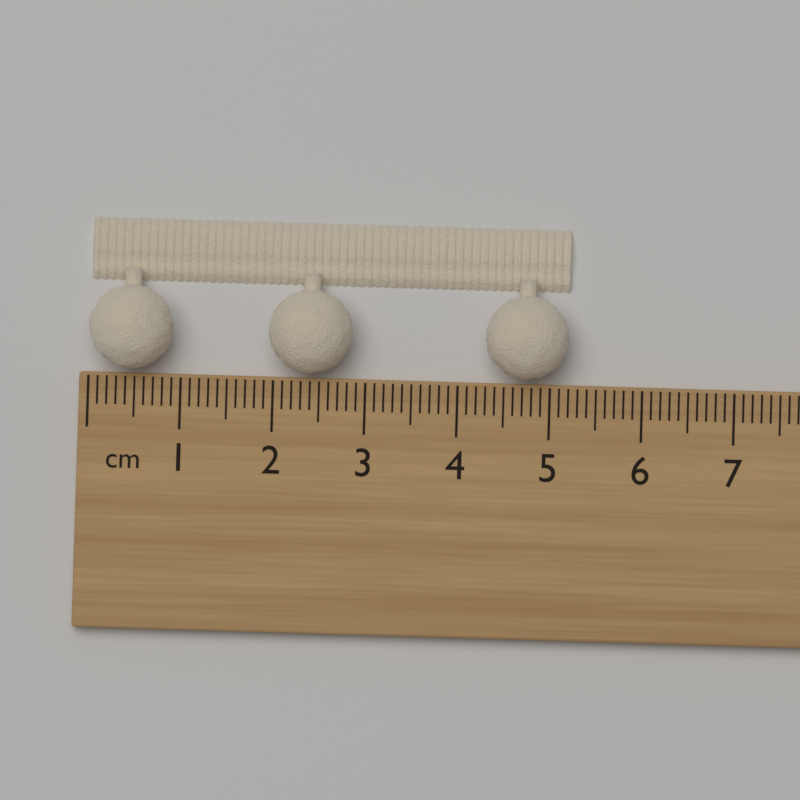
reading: 5.2 cm
